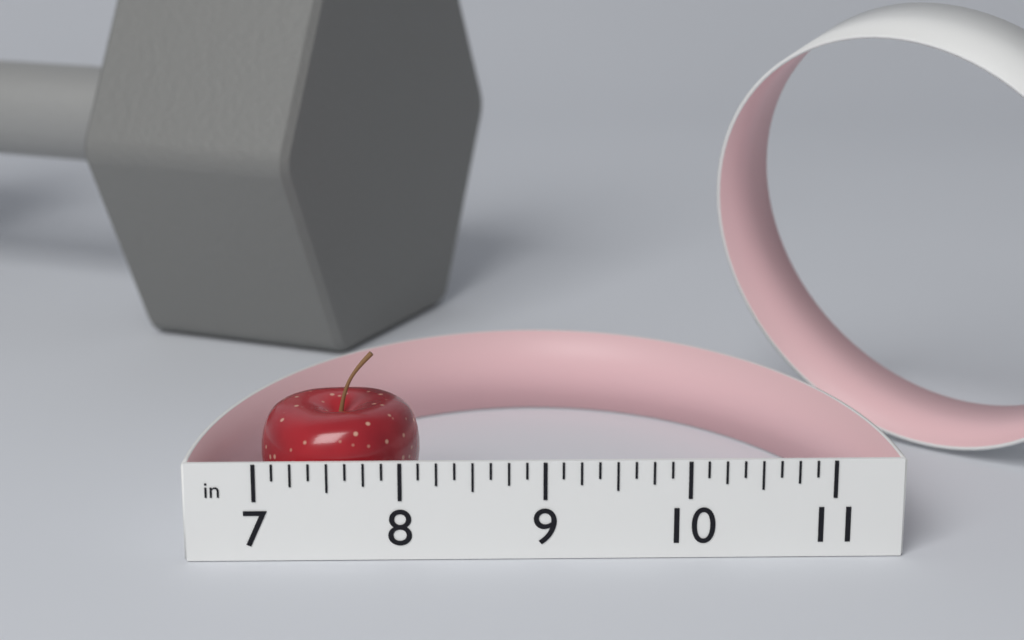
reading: 8.125 in
